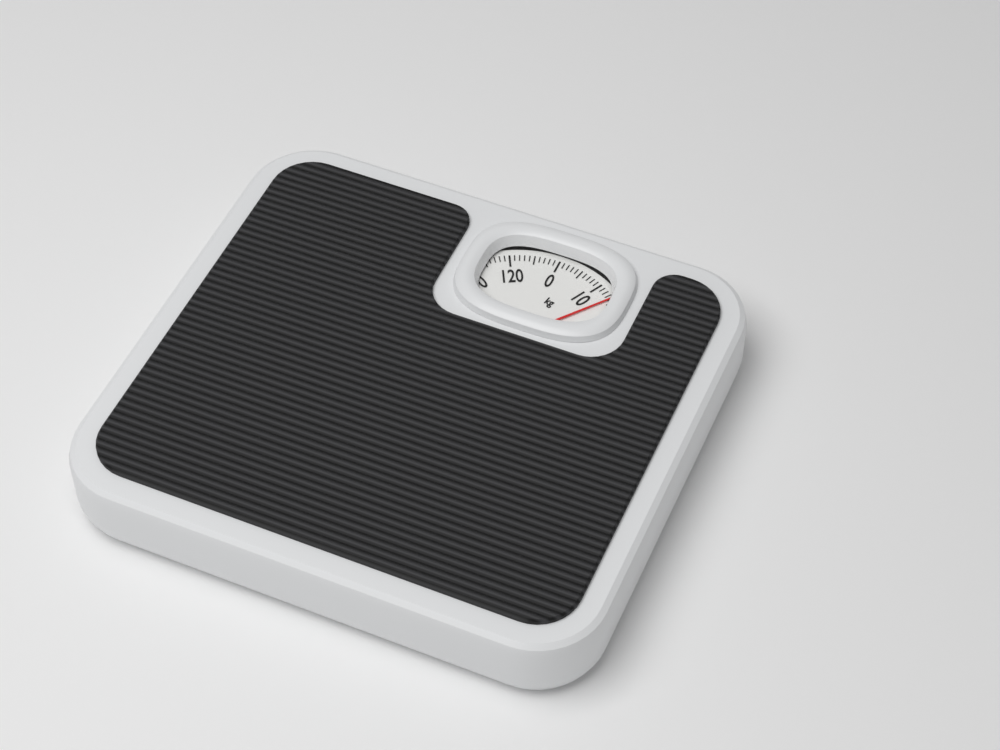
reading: 14 kg
